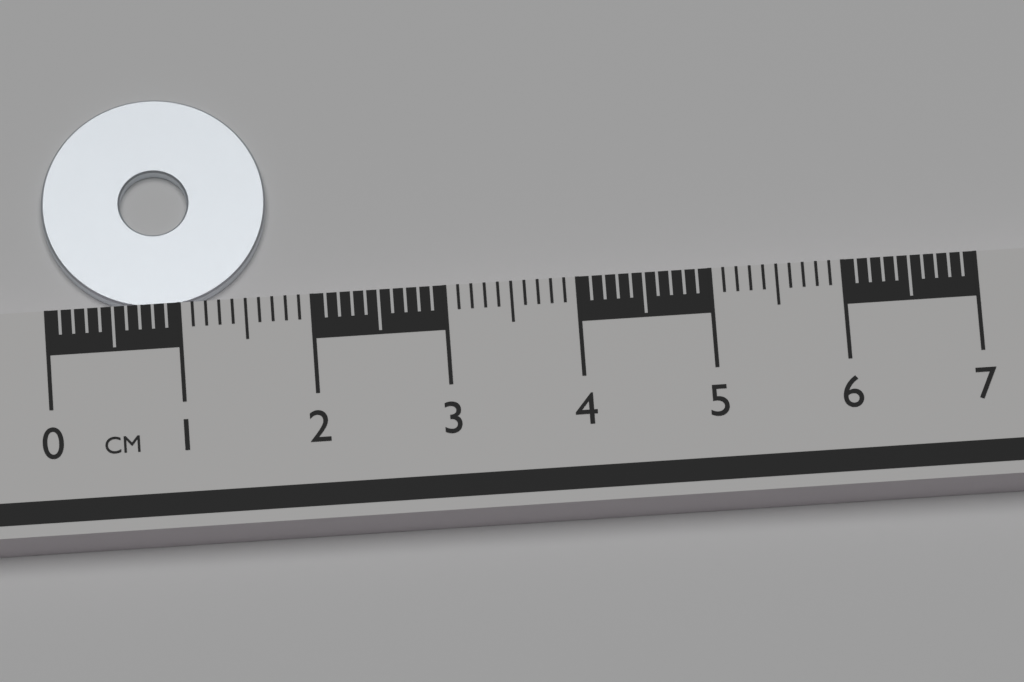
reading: 1.7 cm
